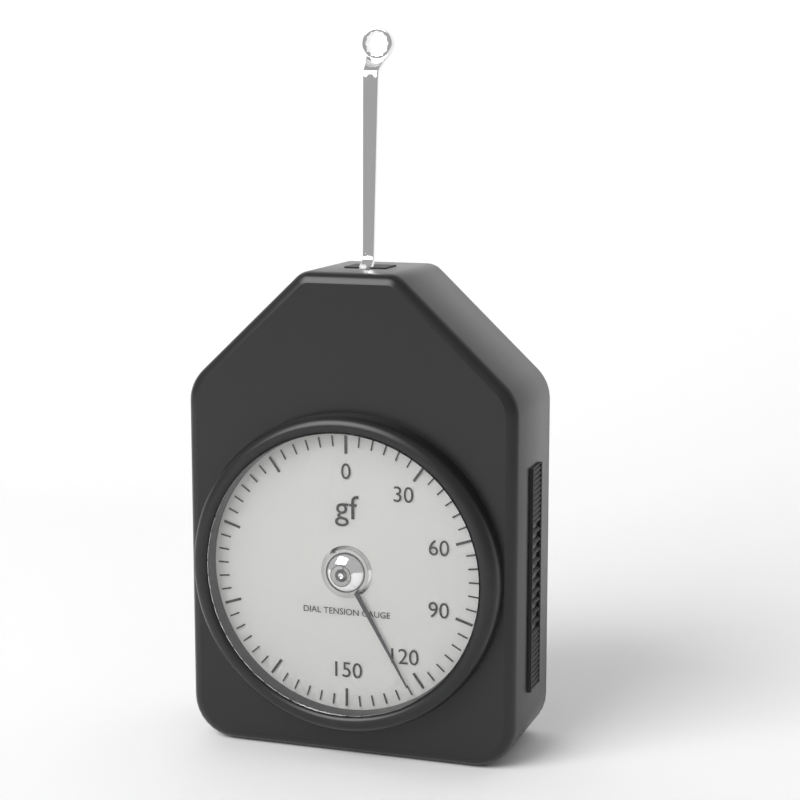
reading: 125 gf
